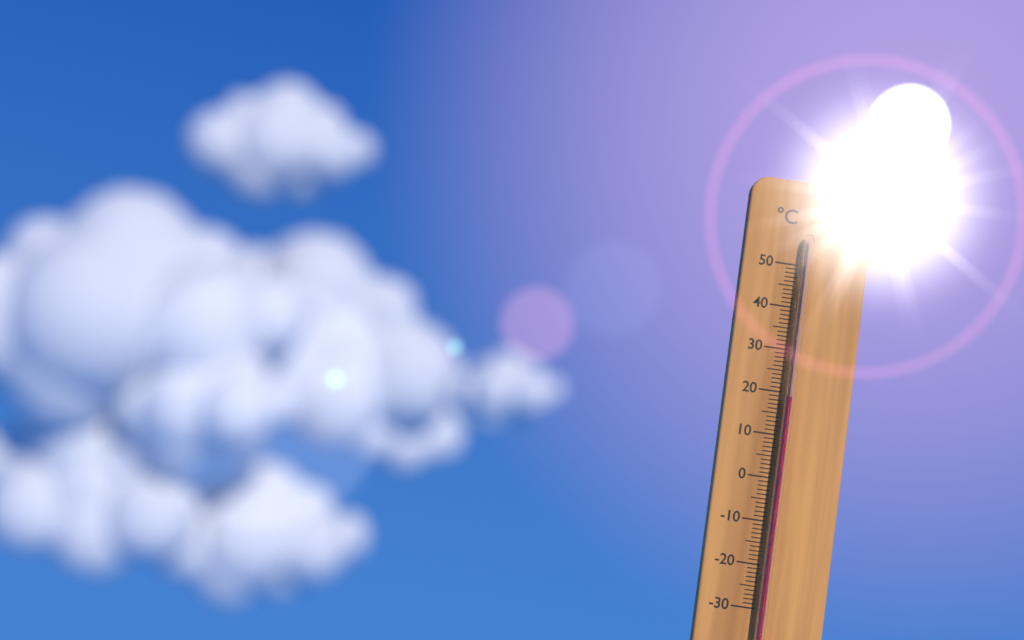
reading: 19 °C
